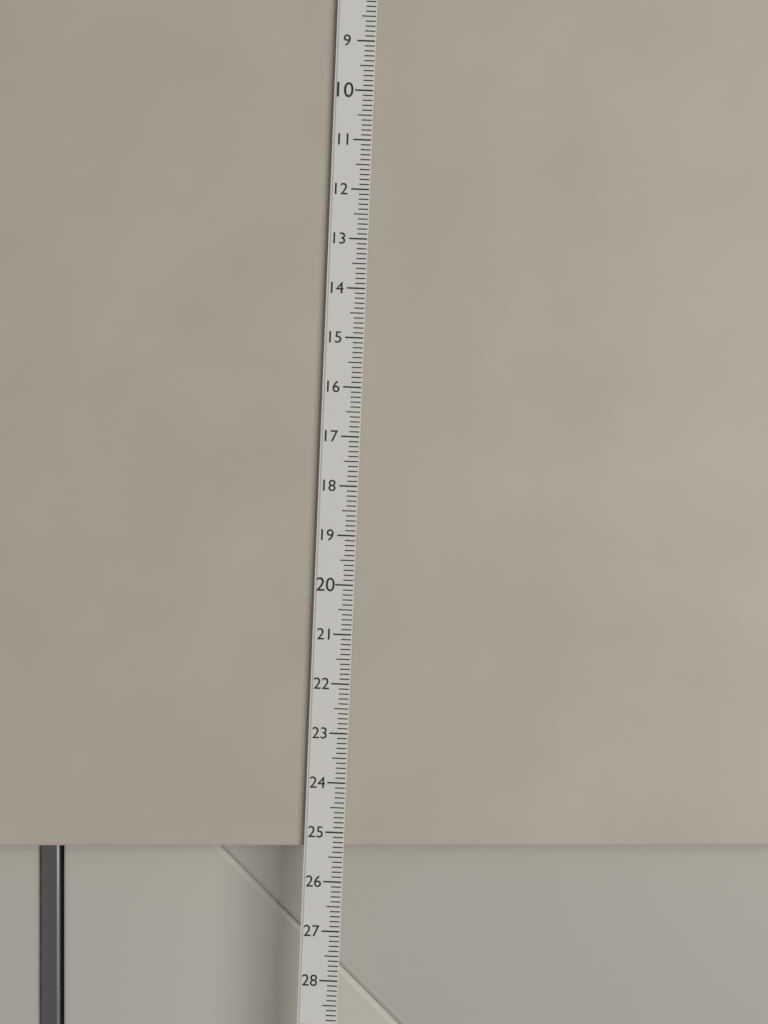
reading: 25.3 cm
